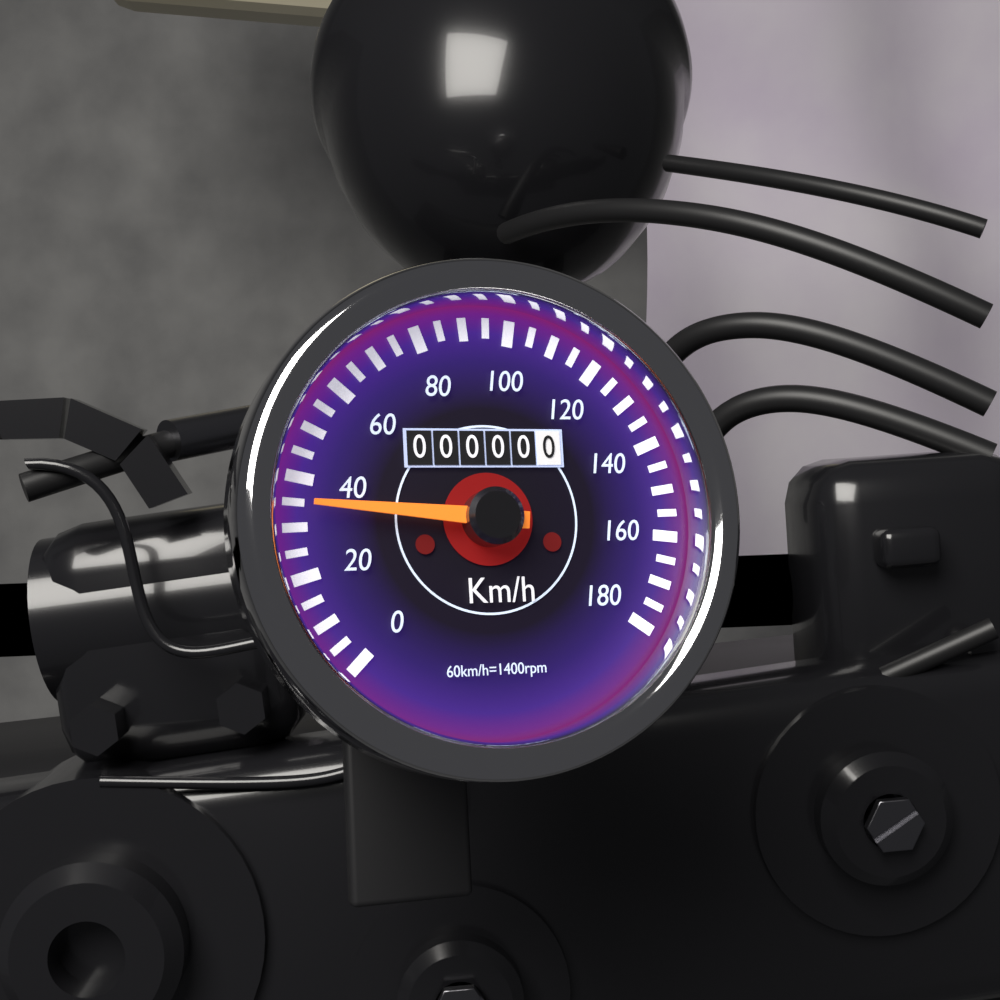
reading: 35 km/h
